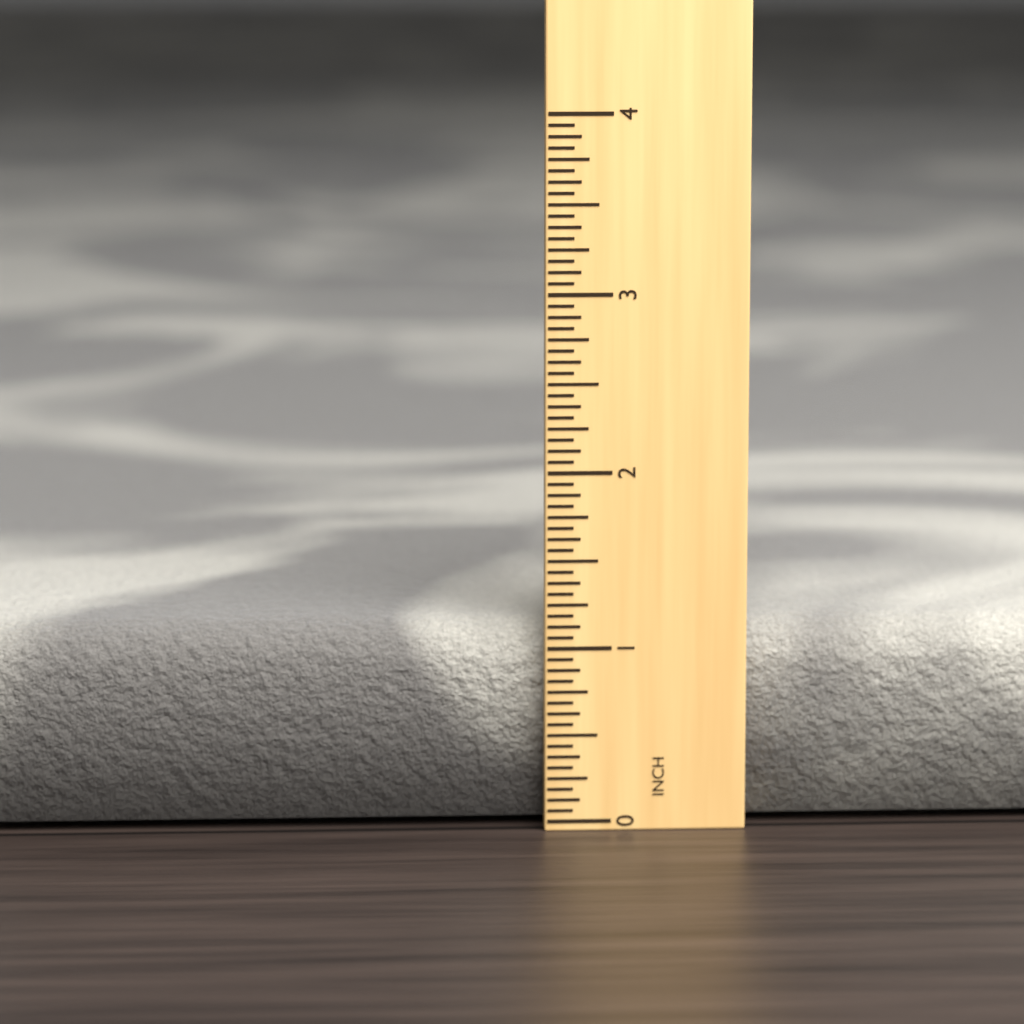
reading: 1.1250 in
